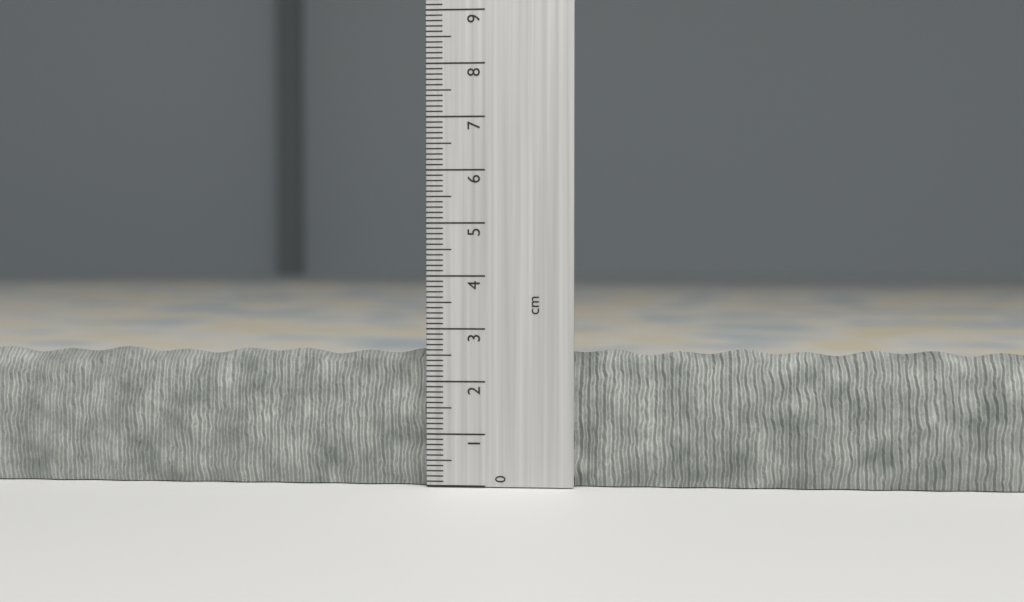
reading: 2.6 cm
